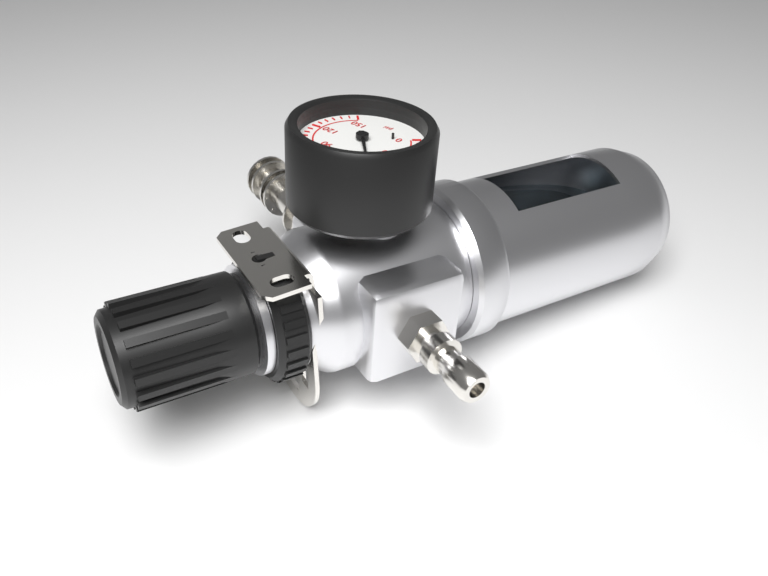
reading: 50 psi
